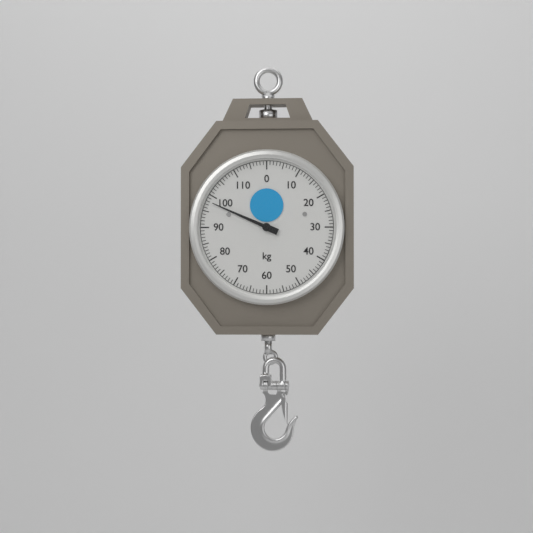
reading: 98 kg
